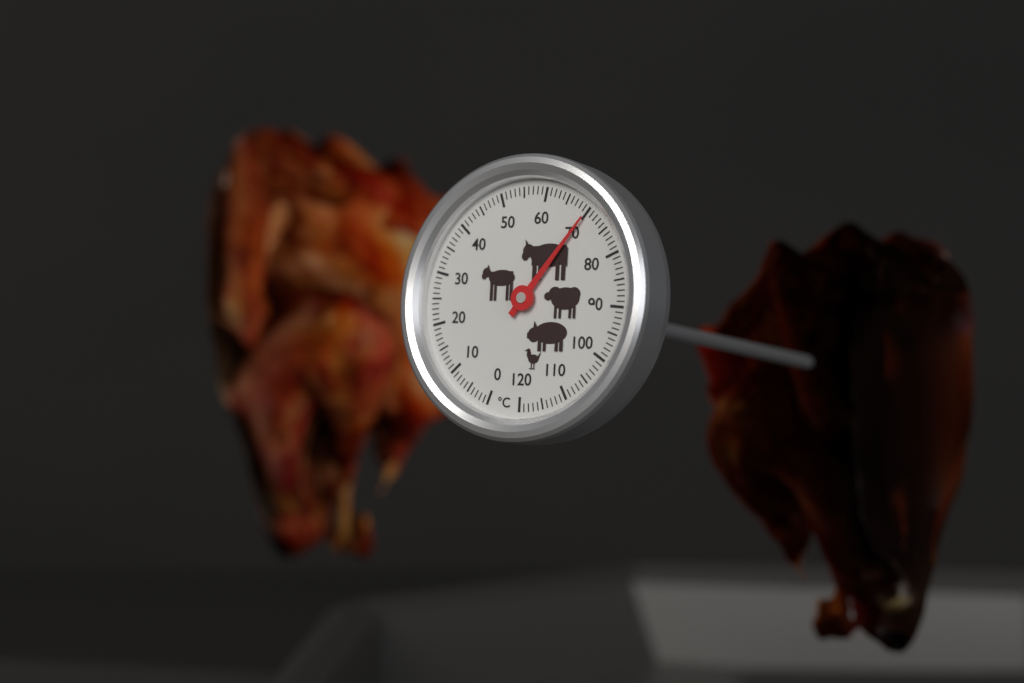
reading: 70 °C
